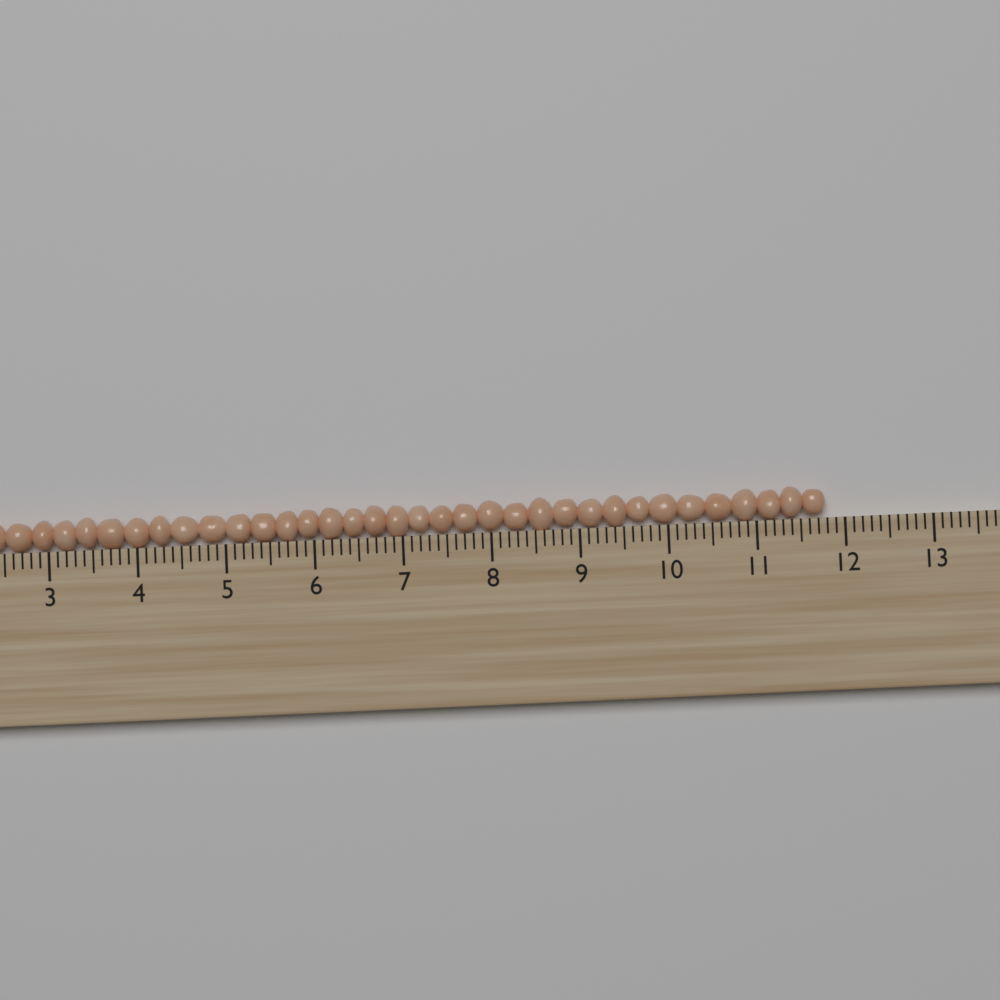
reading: 11.8 (no unit)
